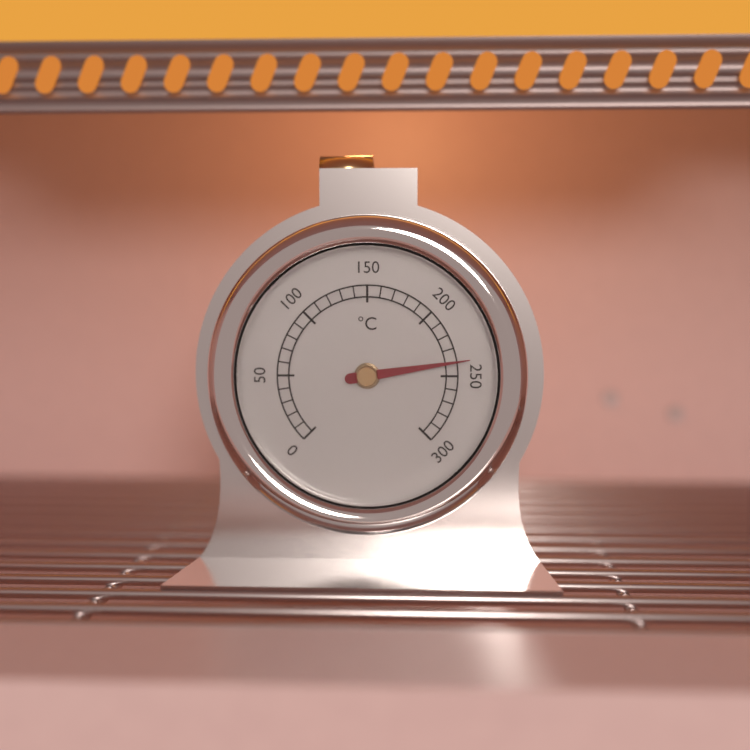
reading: 240 °C
